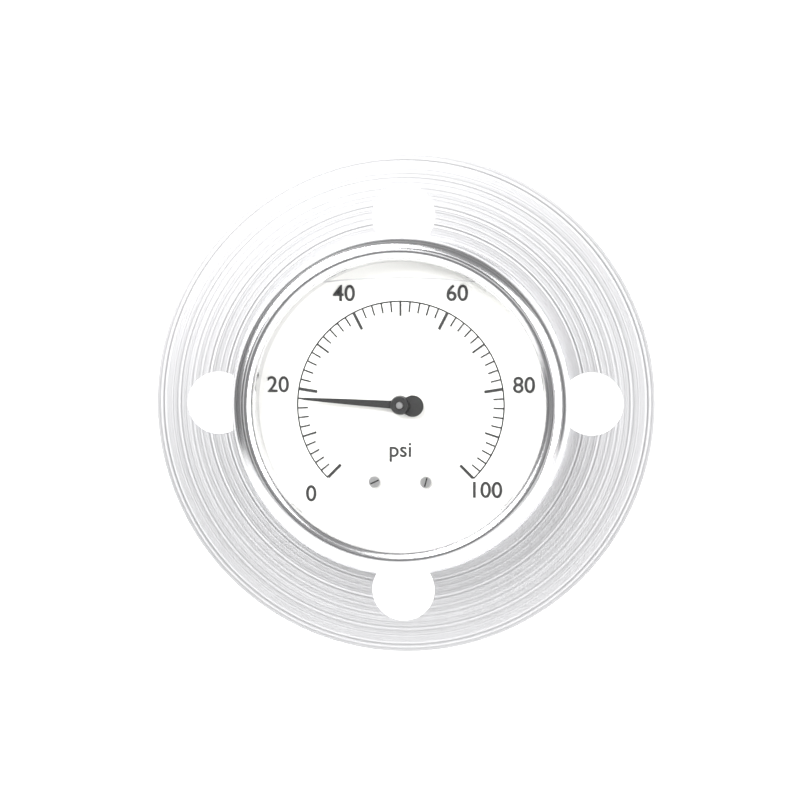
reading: 18 psi
